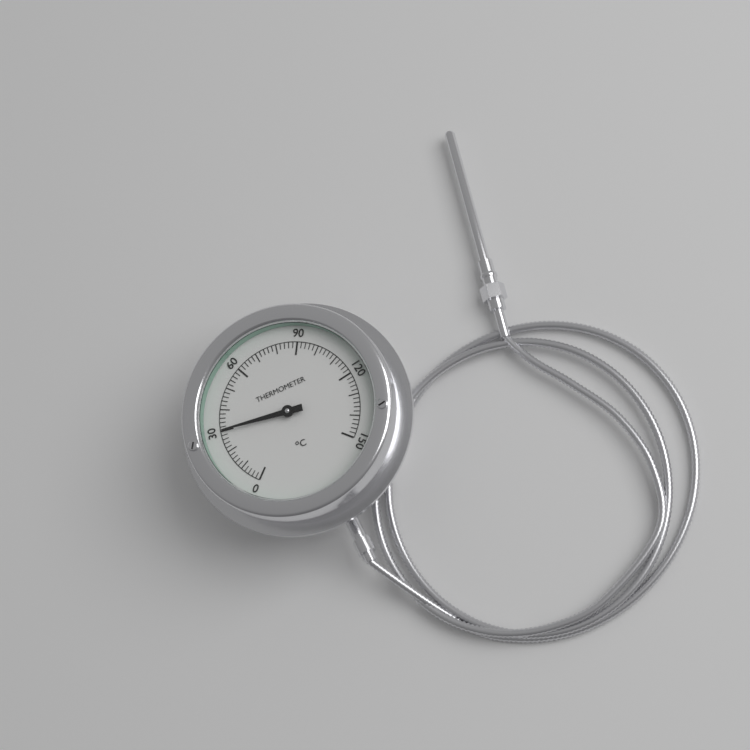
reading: 30 °C
